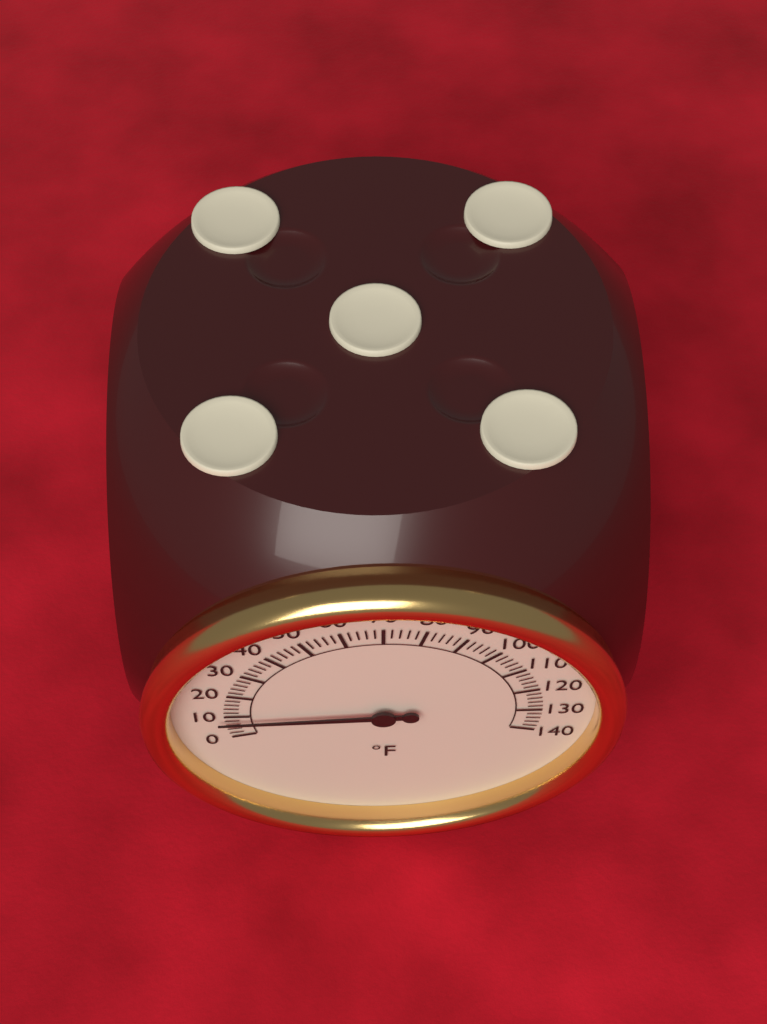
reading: 8 °F
